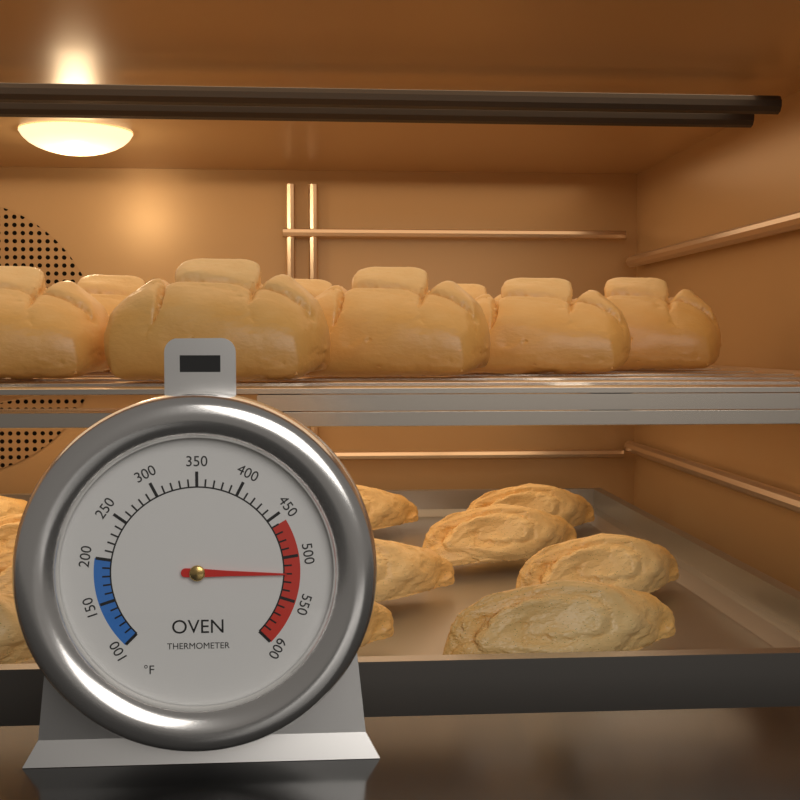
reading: 520 °F
